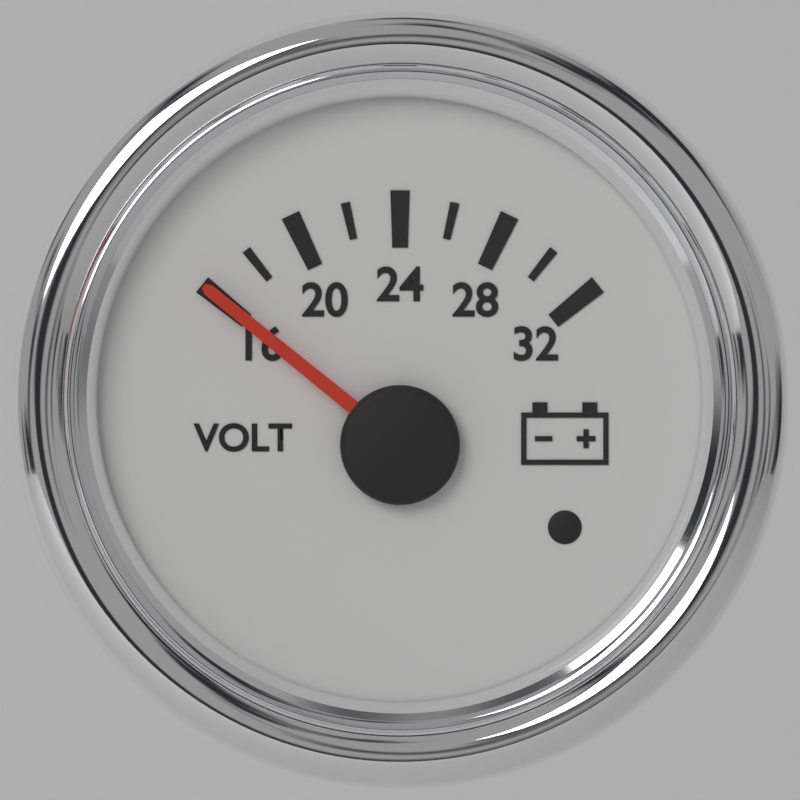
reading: 16 V
